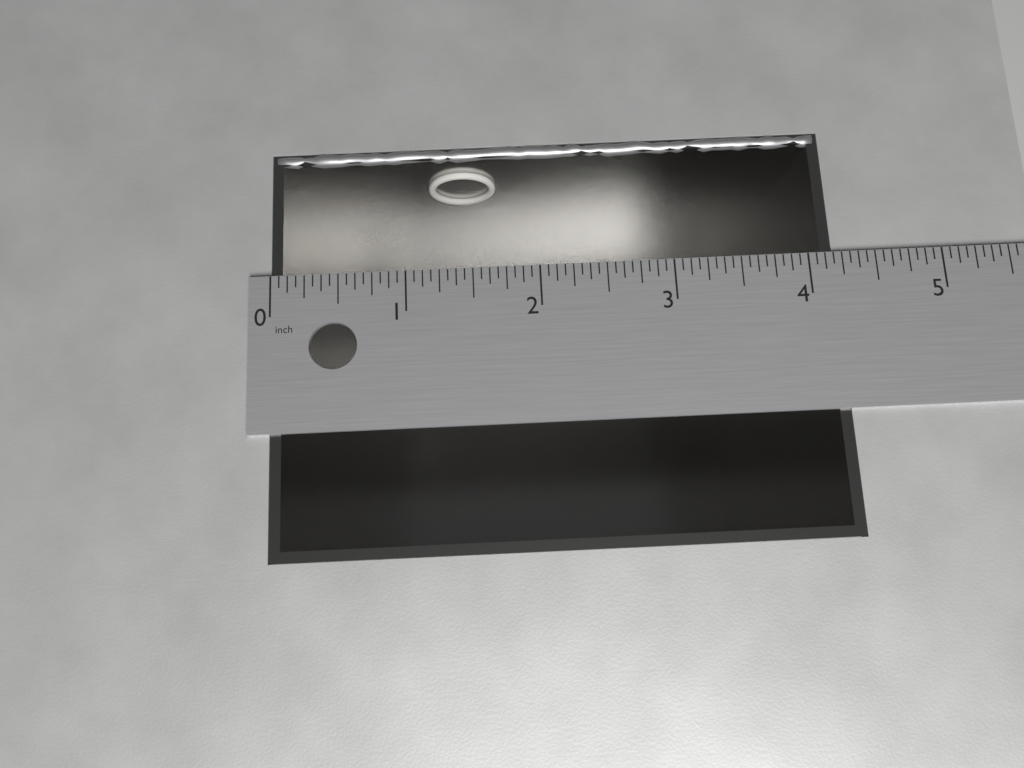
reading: 4.1875 in
